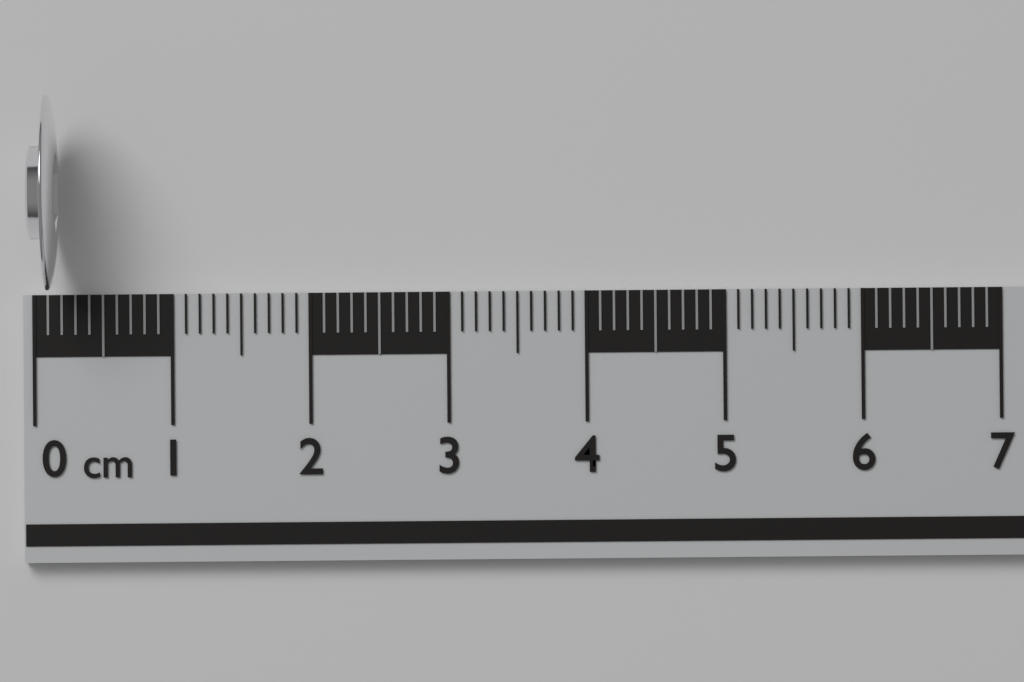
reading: 0.2 cm
